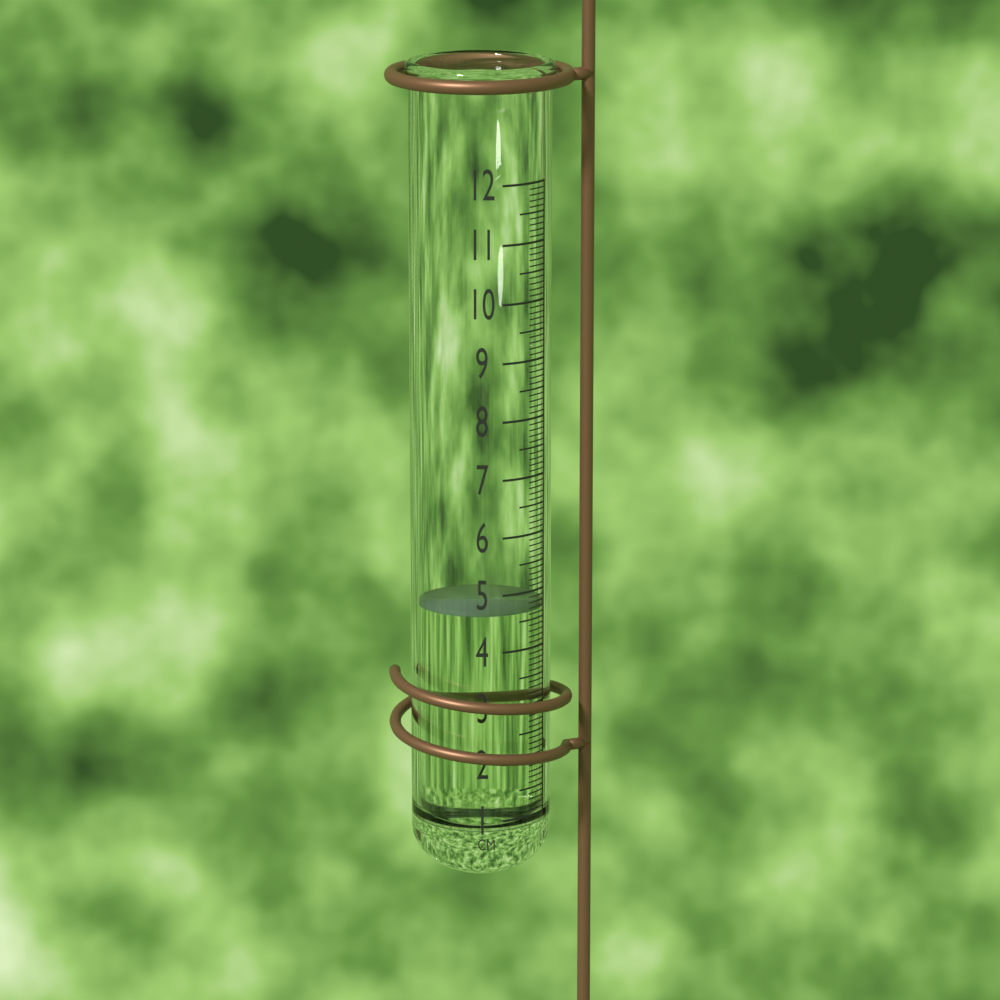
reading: 4.7 cm
